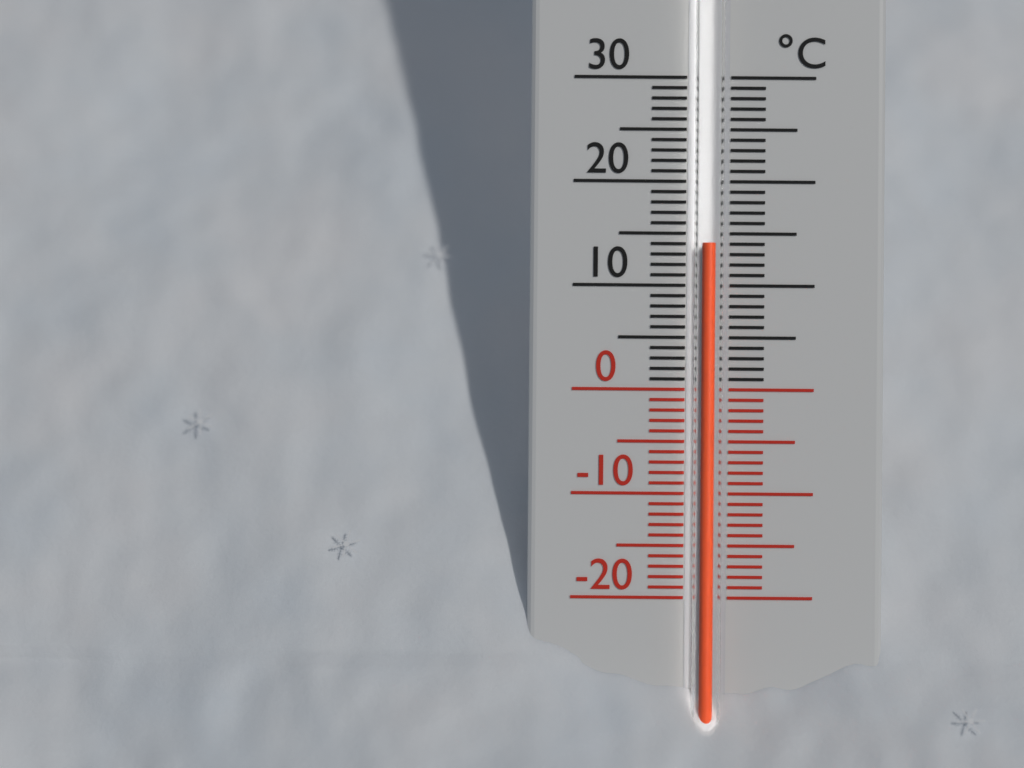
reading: 14 °C
